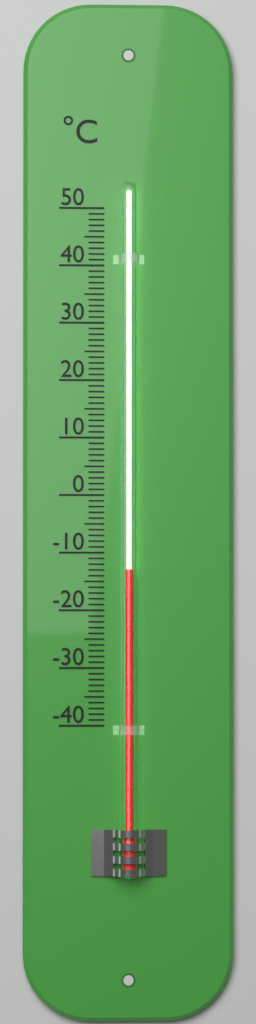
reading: -13 °C
